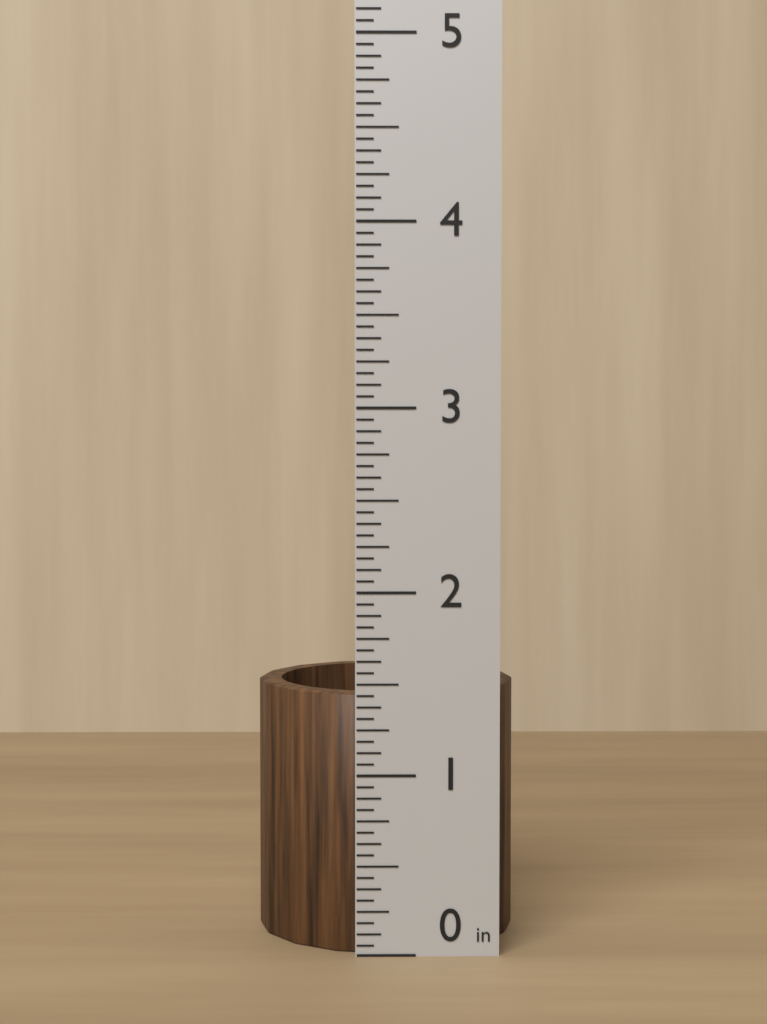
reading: 1.4375 in
